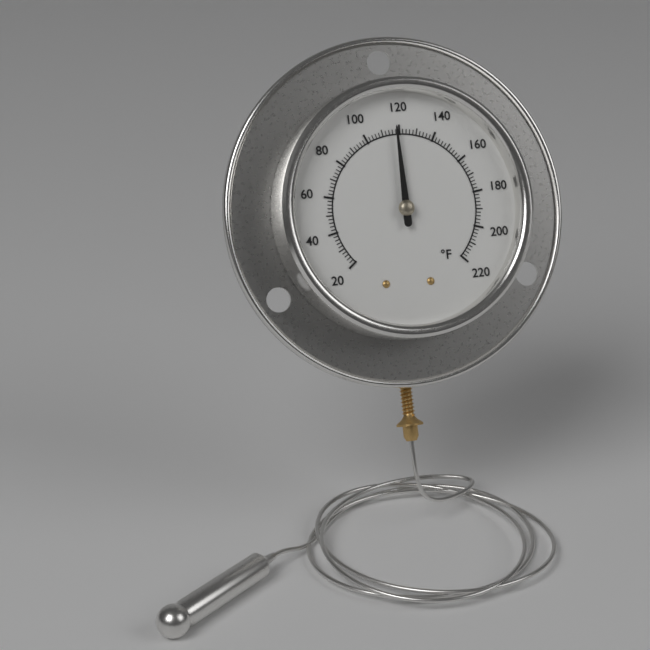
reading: 118 °F
